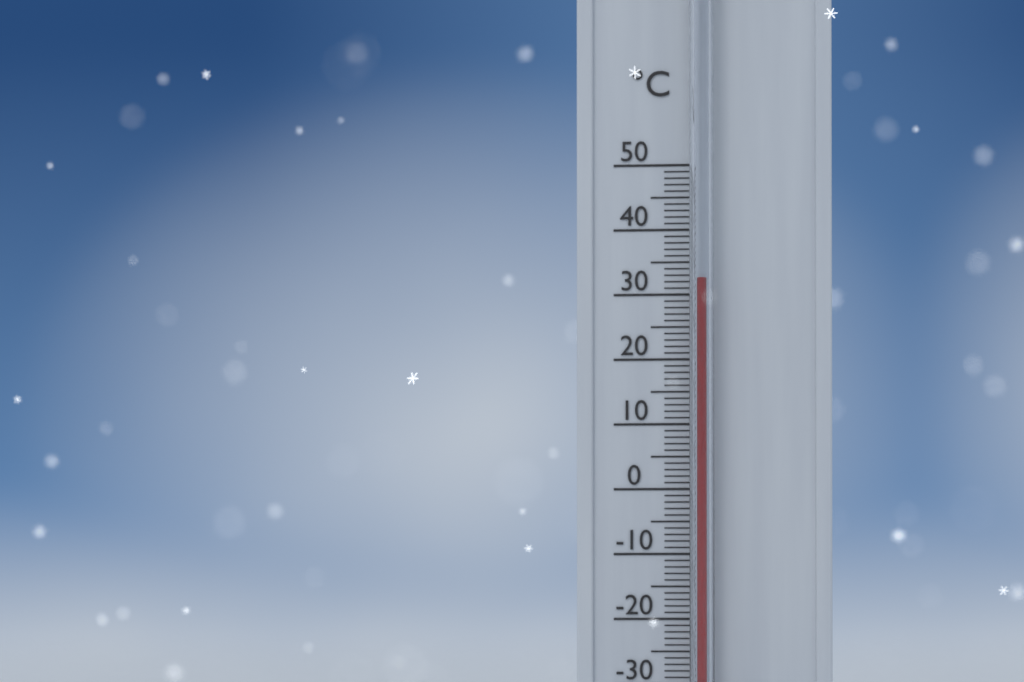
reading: 32 °C
